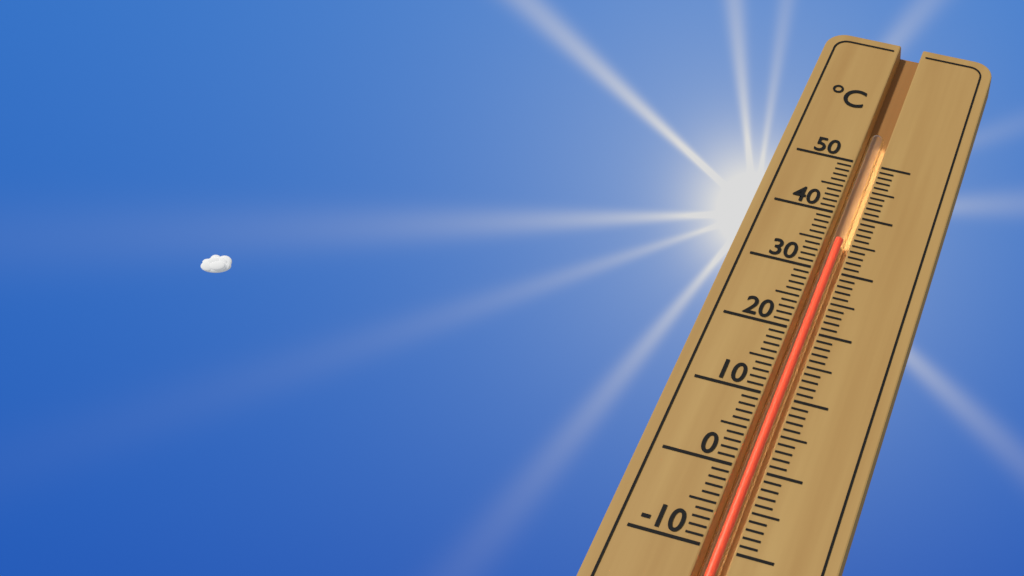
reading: 36 °C
